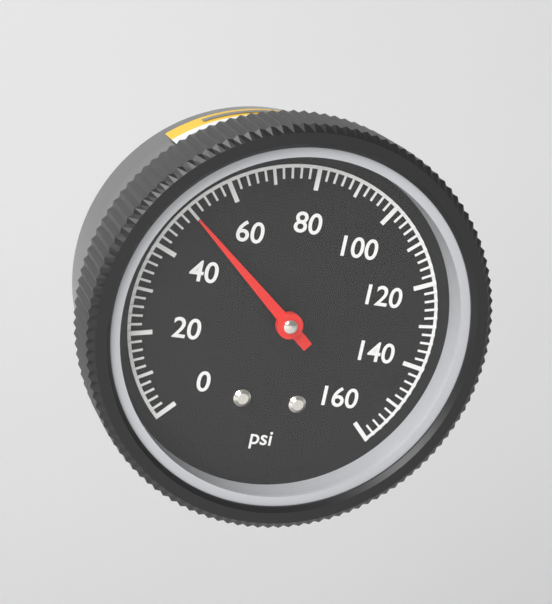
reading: 50 psi
